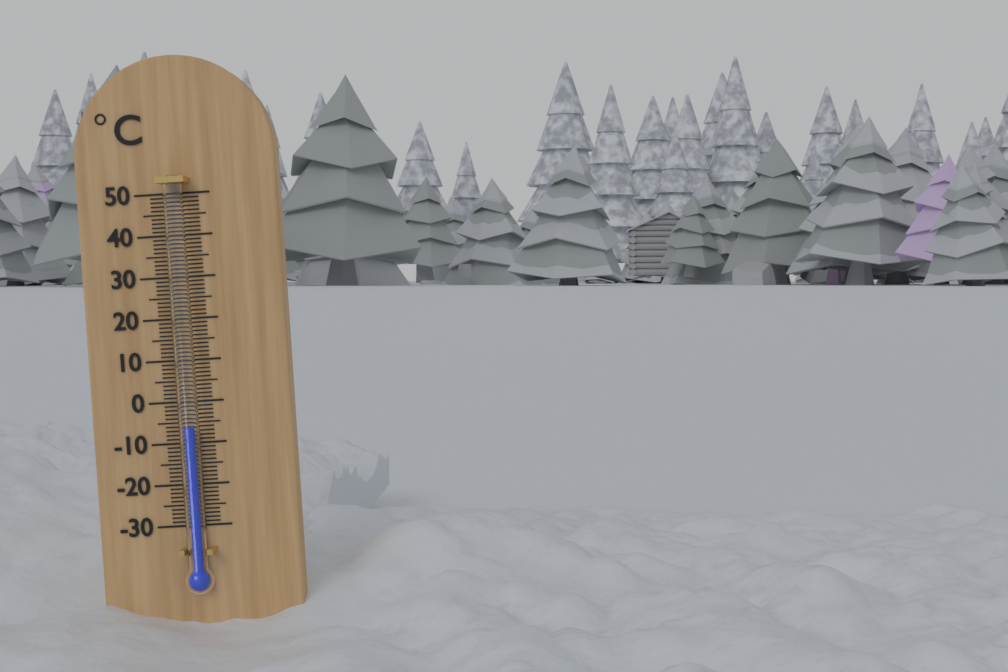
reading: -6 °C
